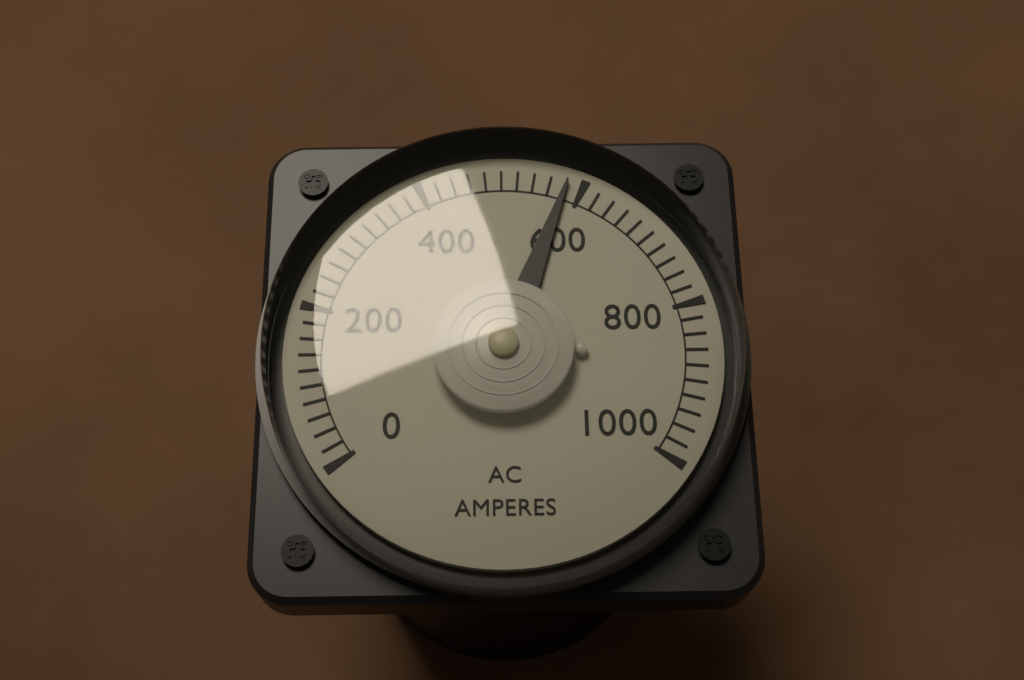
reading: 580 A
